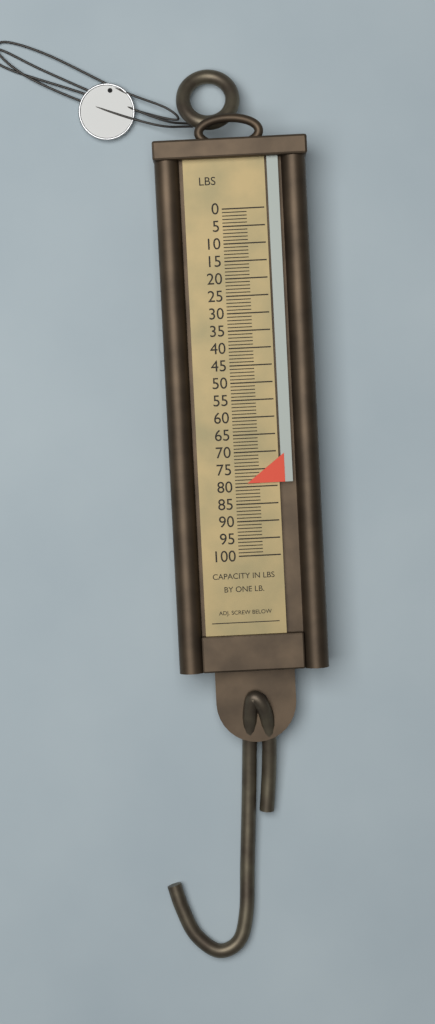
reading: 79 lb
